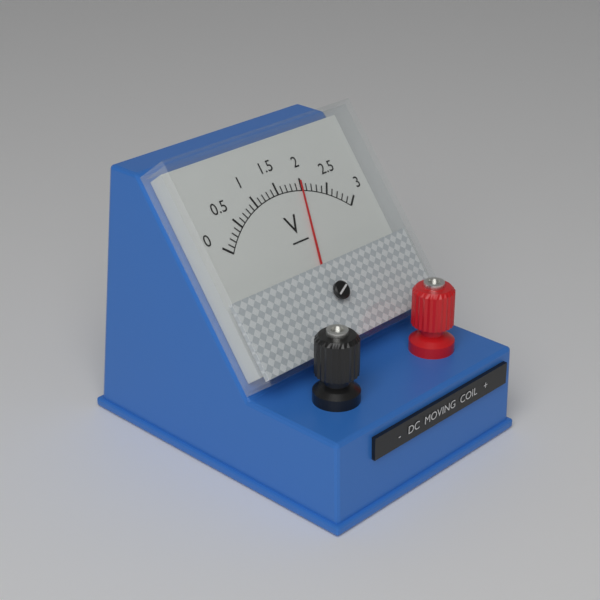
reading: 2.0 V
